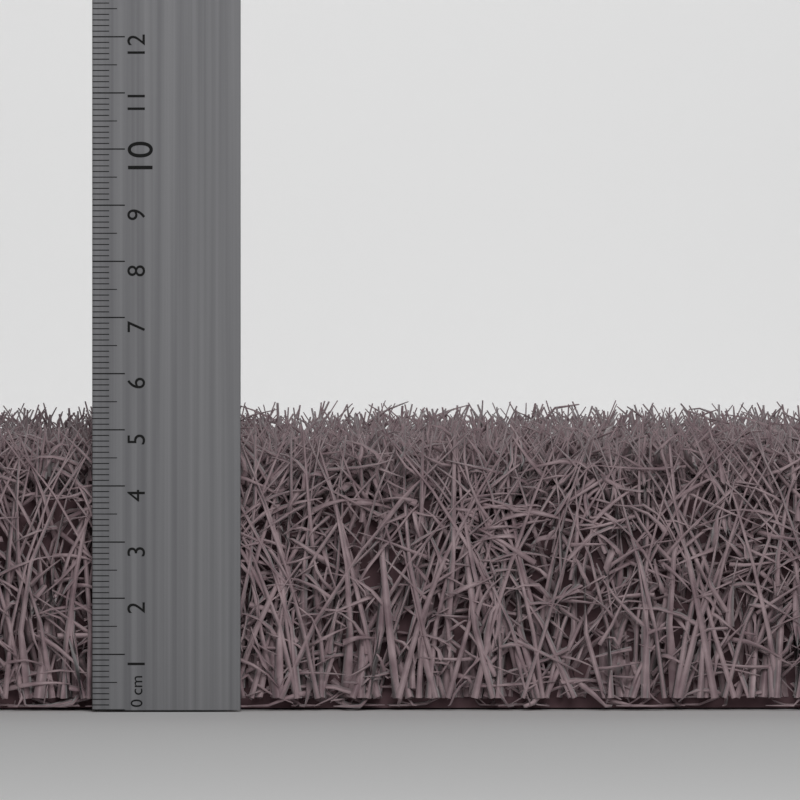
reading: 5.1 cm
